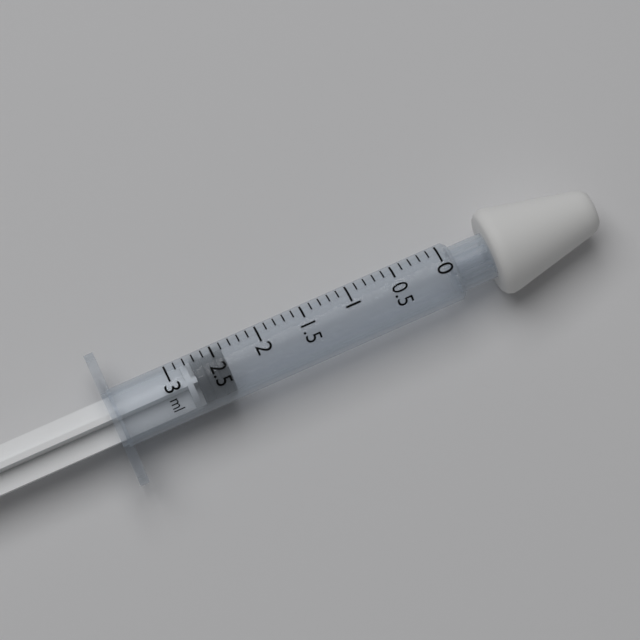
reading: 2.4 ml
